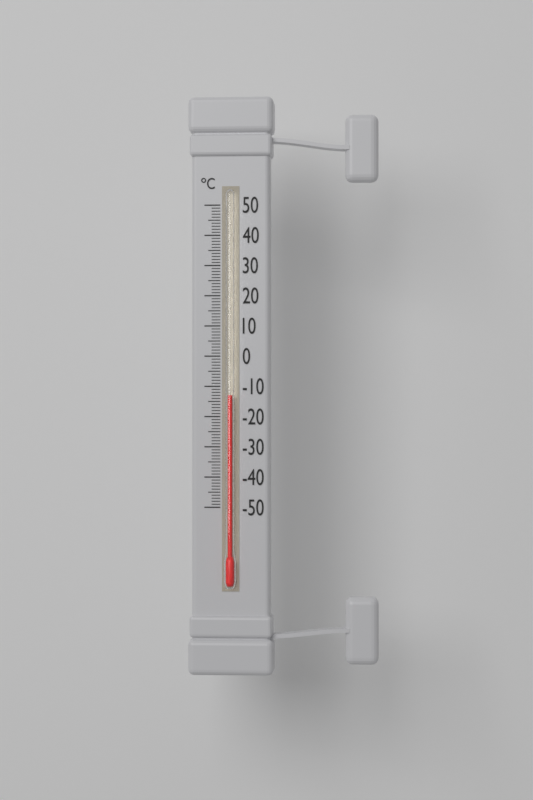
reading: -13 °C
